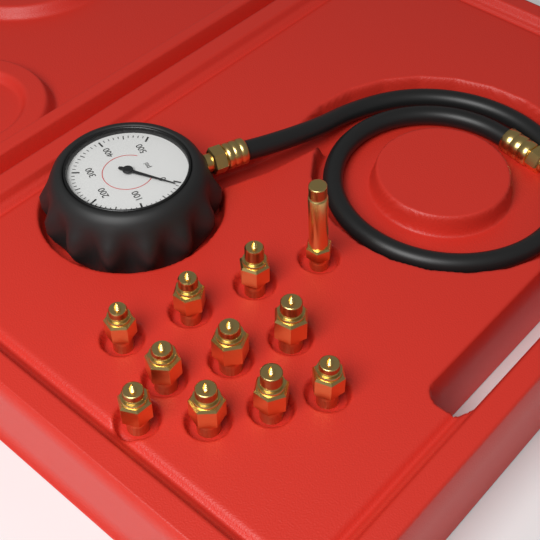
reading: 10 psi
